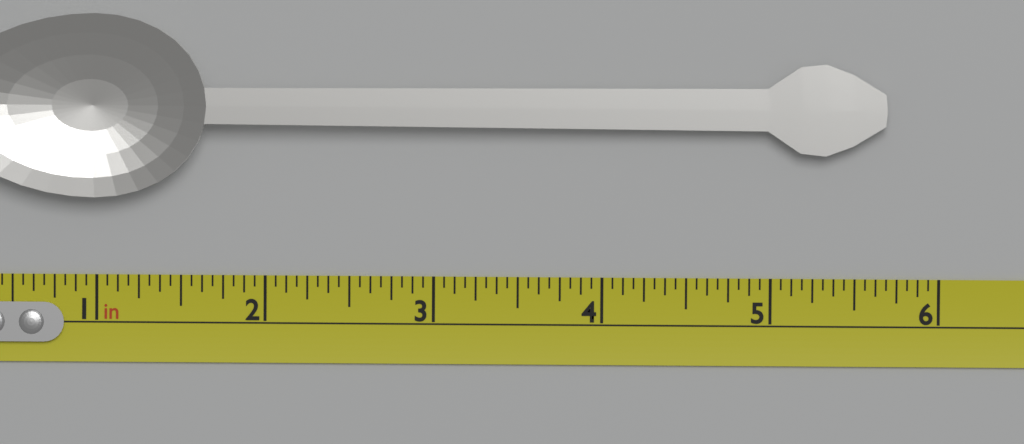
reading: 5.6875 in
